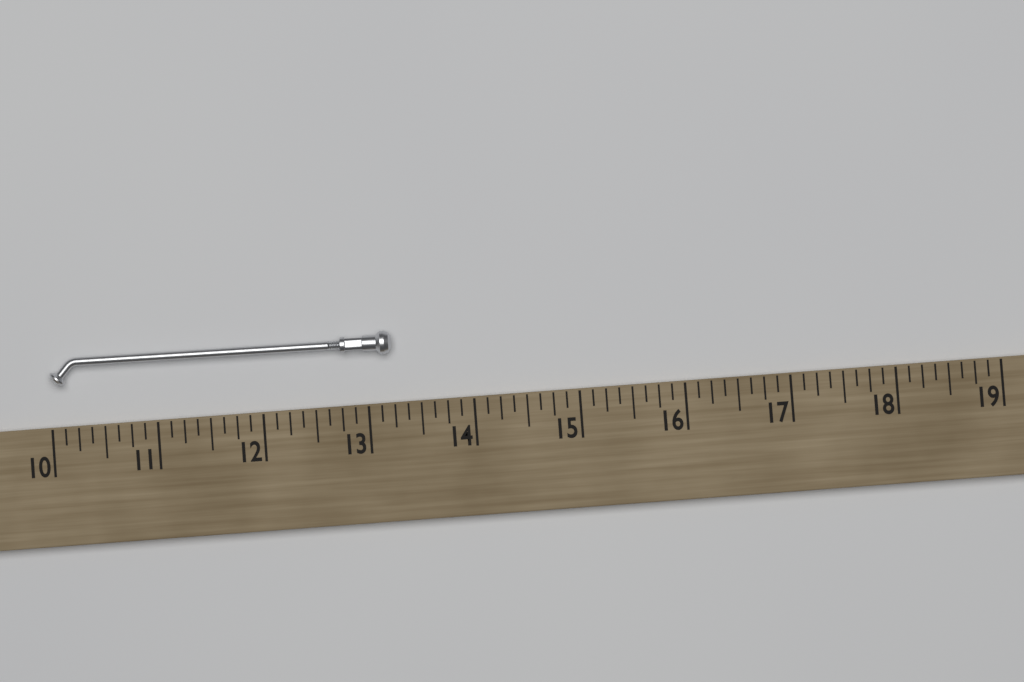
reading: 13.250 (no unit)
